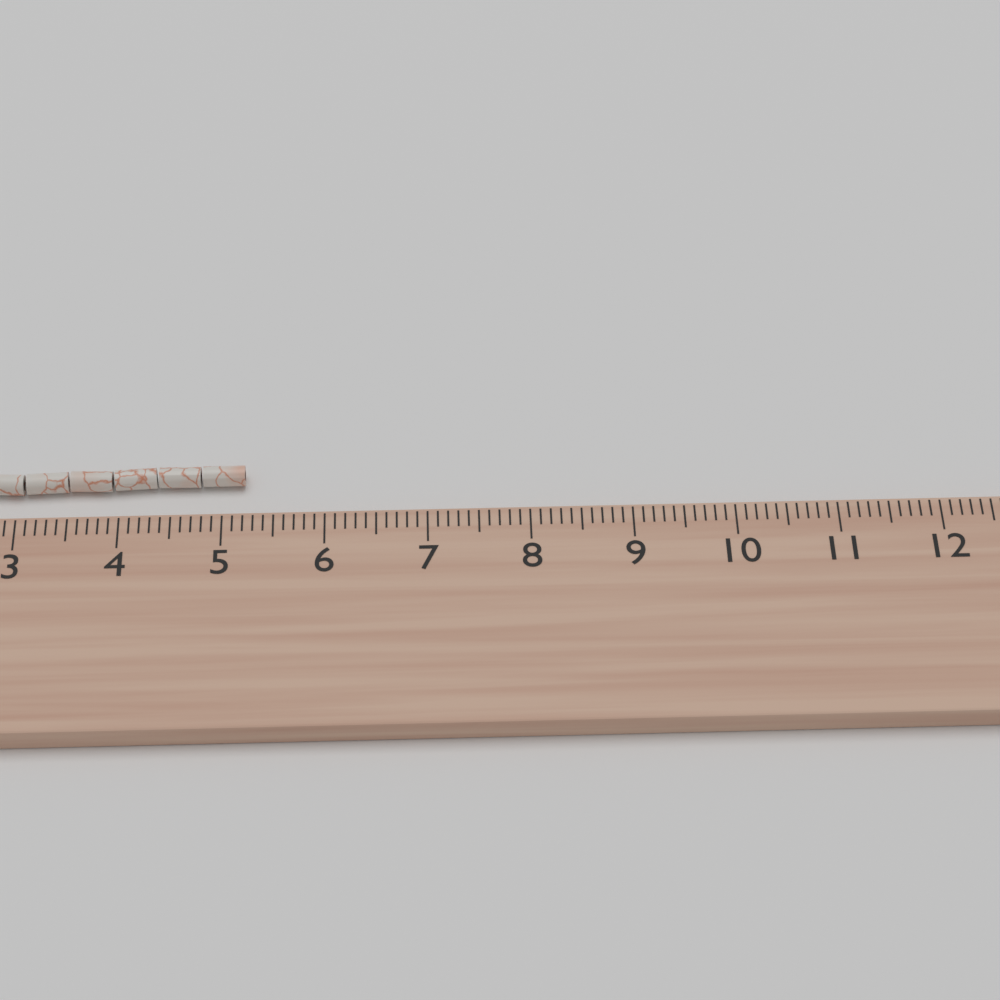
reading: 5.2 cm
